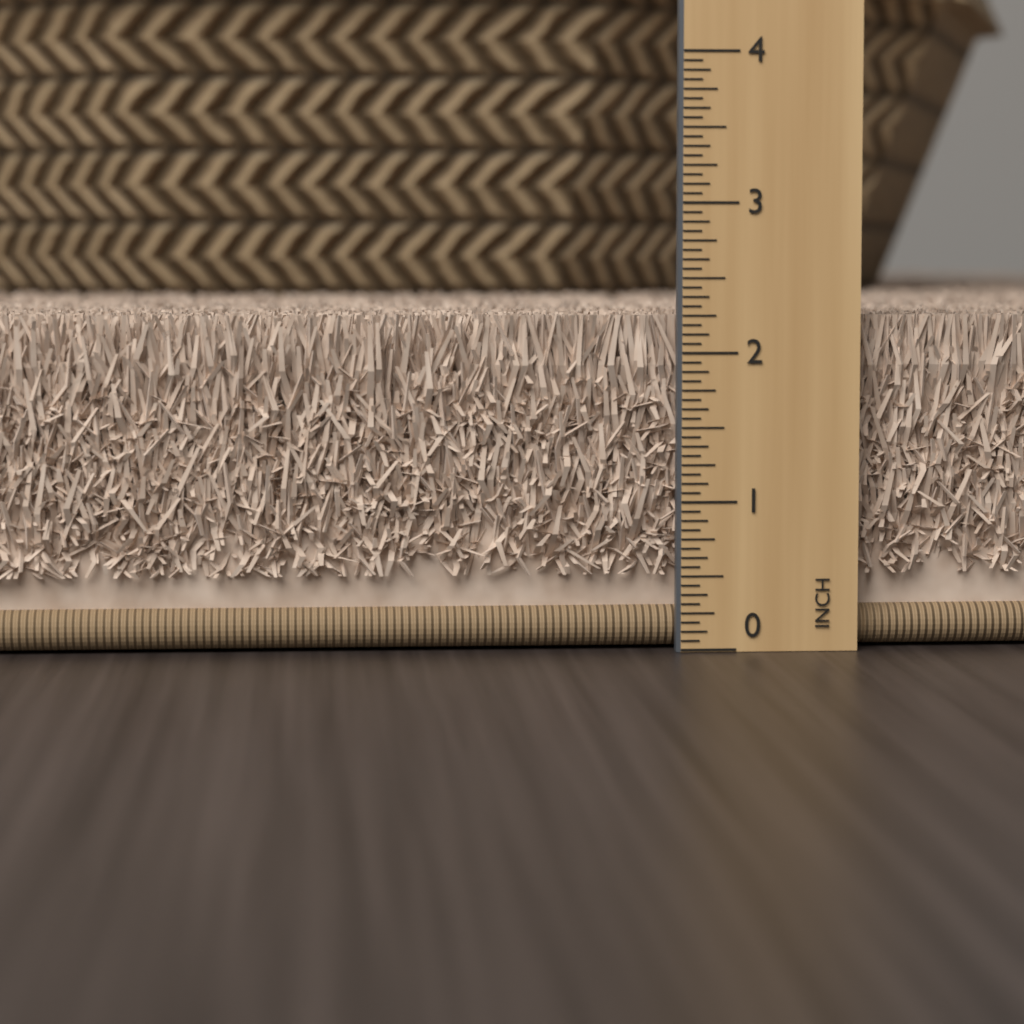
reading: 2.2500 in
